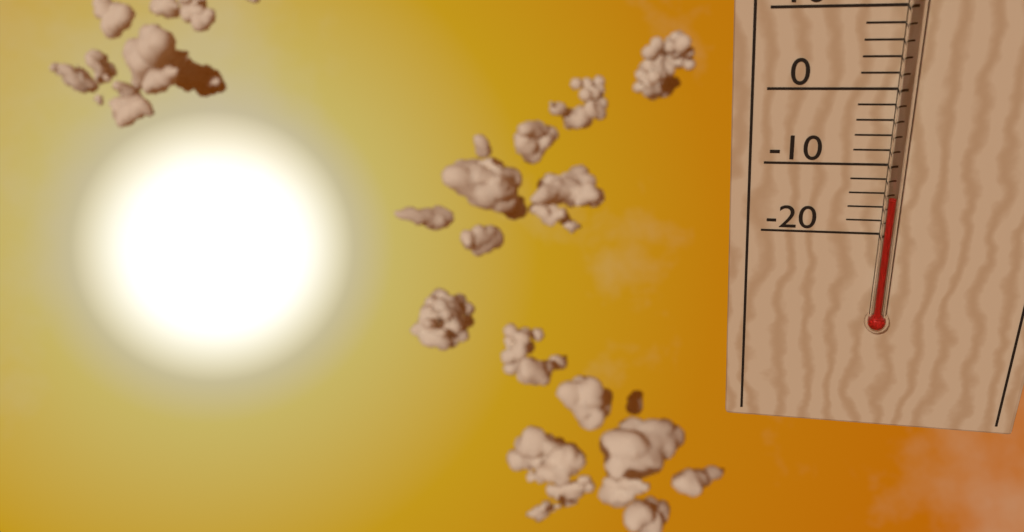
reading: -14 °C
